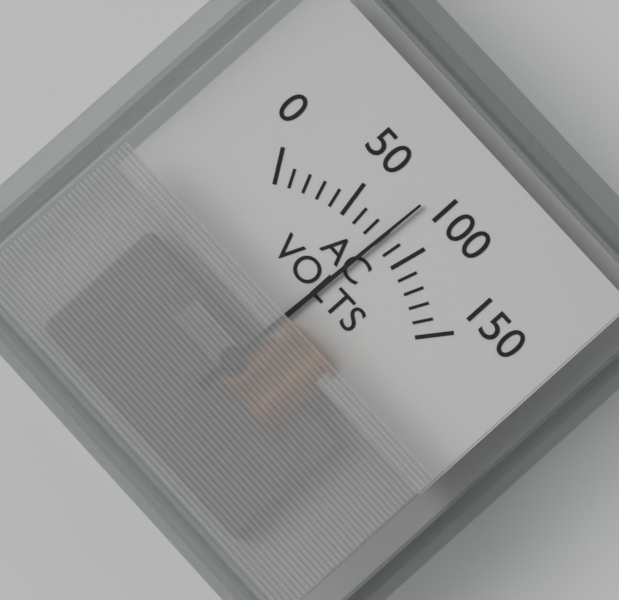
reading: 80 V
